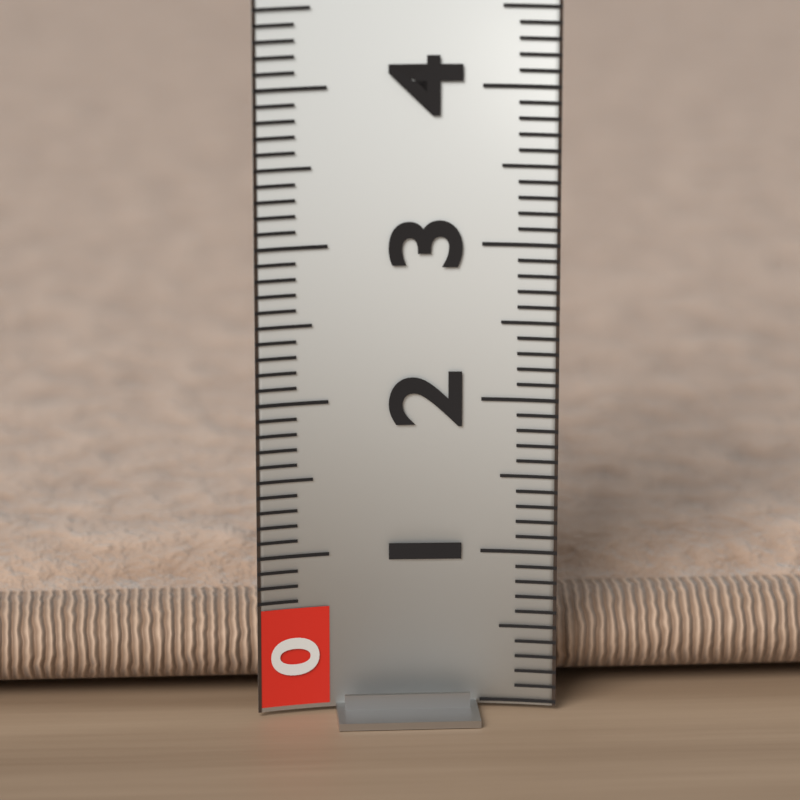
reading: 0.7 (no unit)
